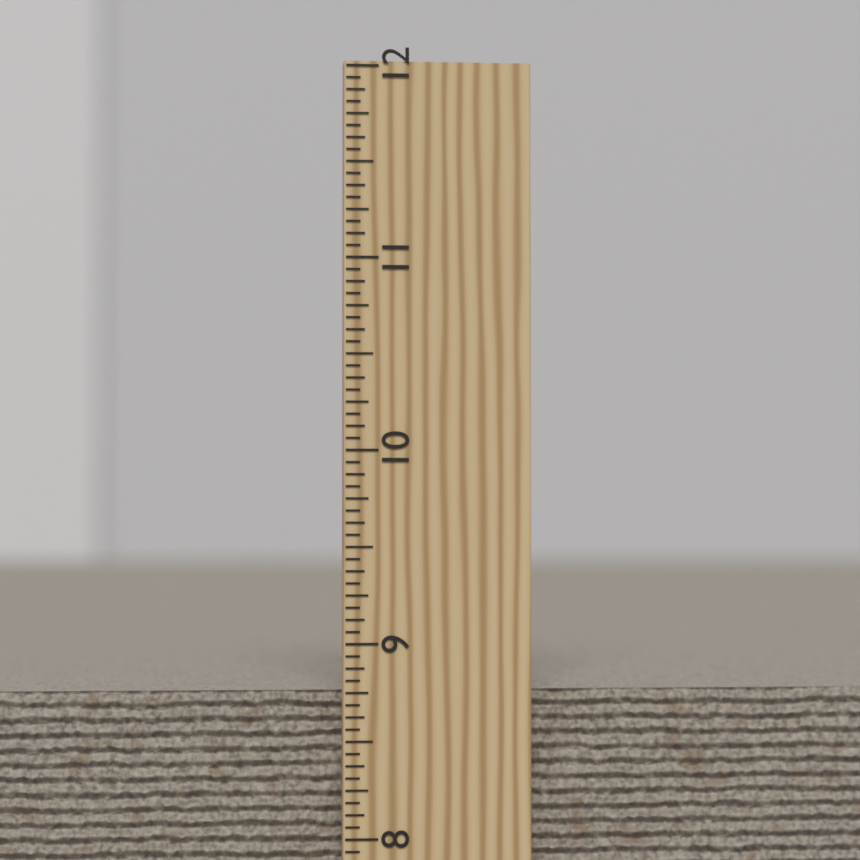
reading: 8.7500 inch
